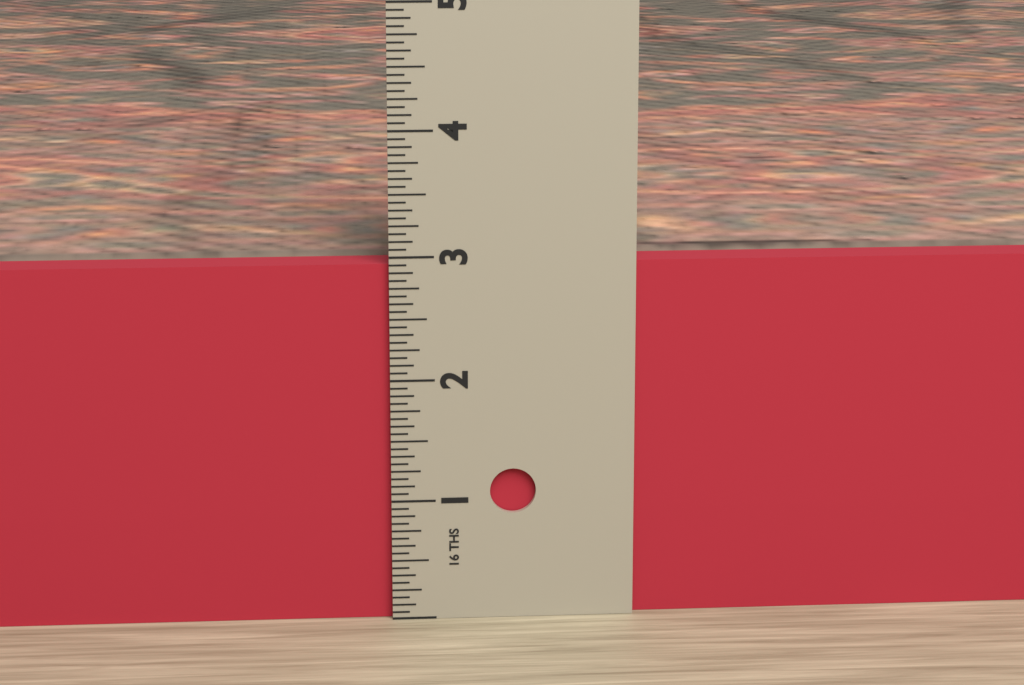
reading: 2.9375 in
